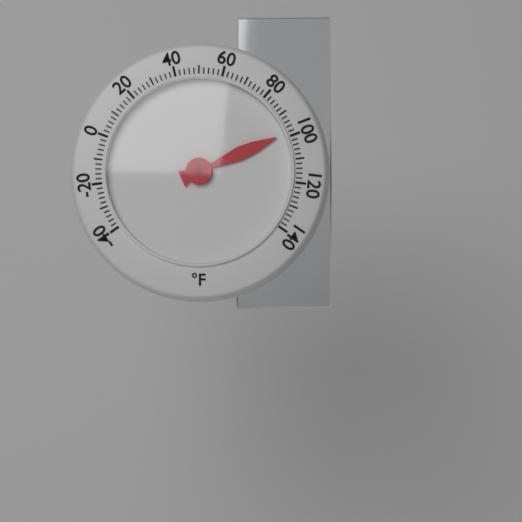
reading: 98 °F
